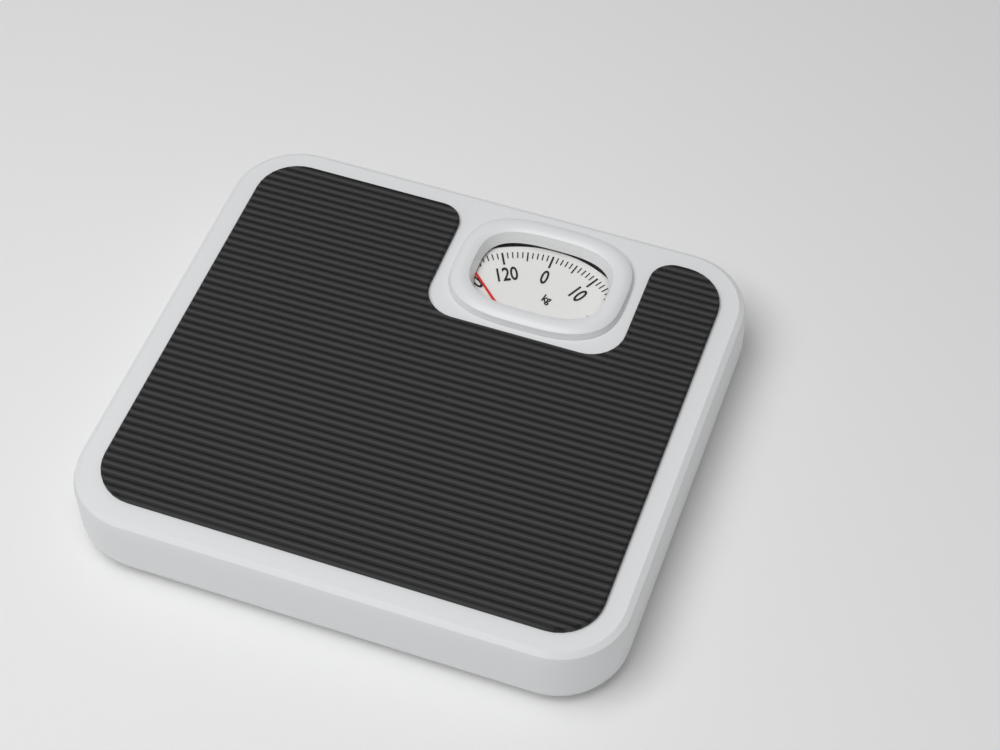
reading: 113 kg
